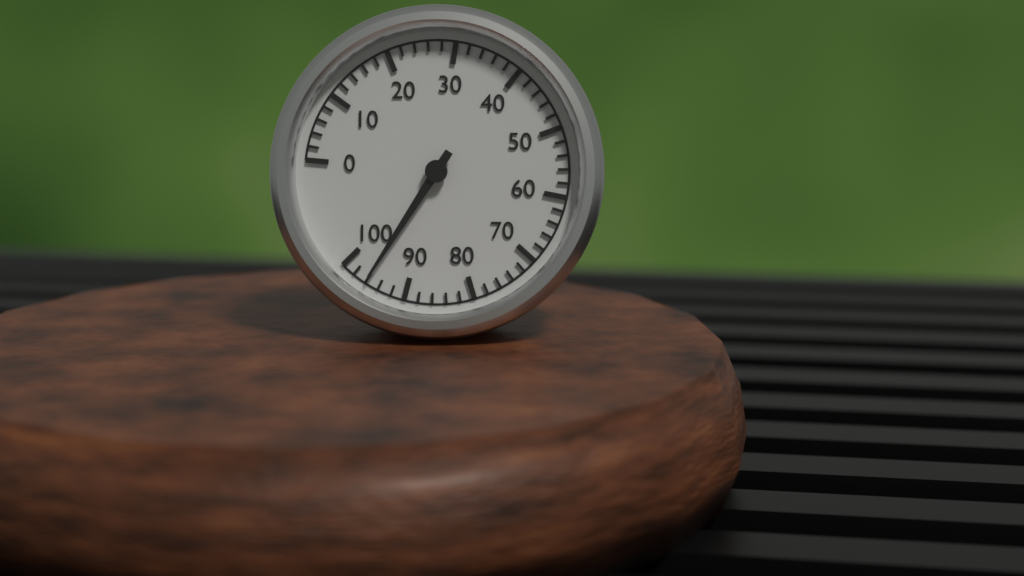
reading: 96 (no unit)
